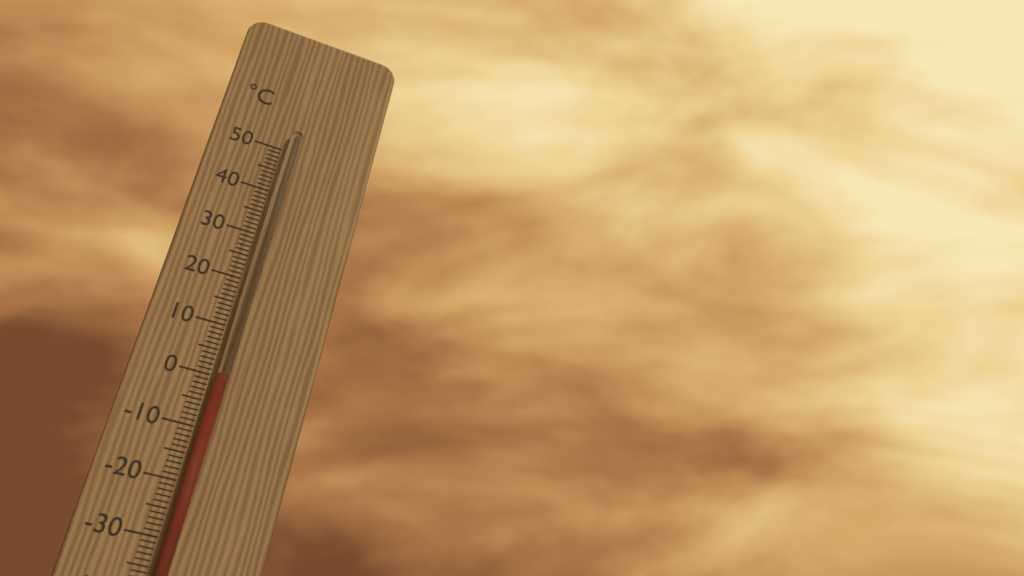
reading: 0 °C
